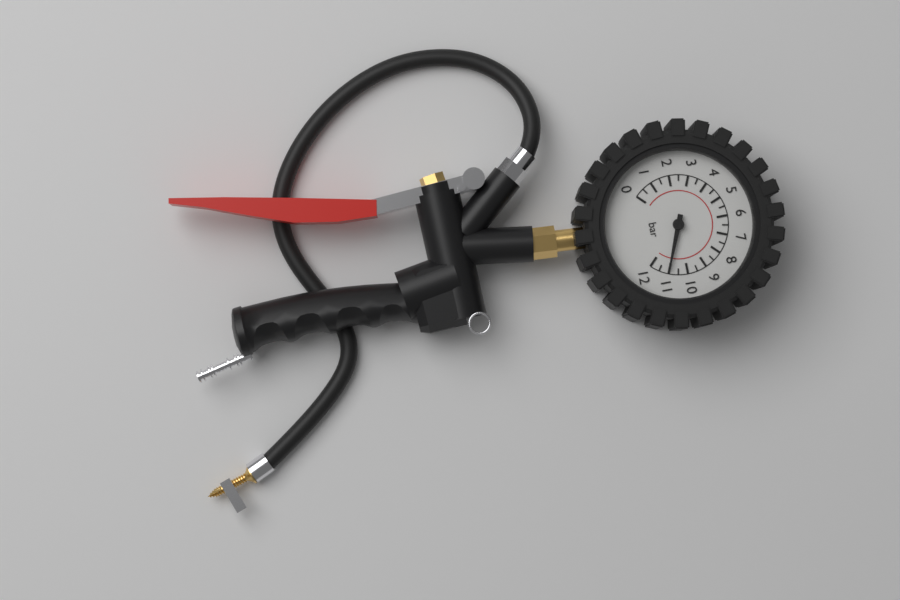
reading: 11.0 bar
